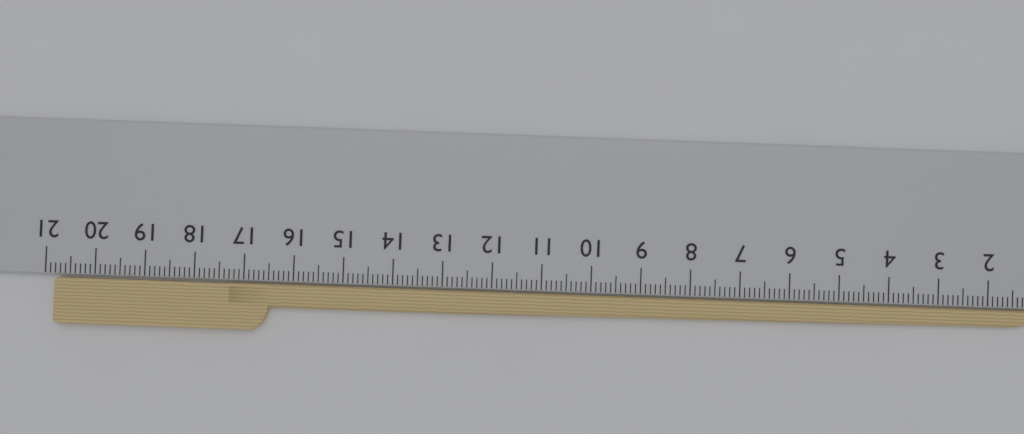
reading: 20.8 cm
